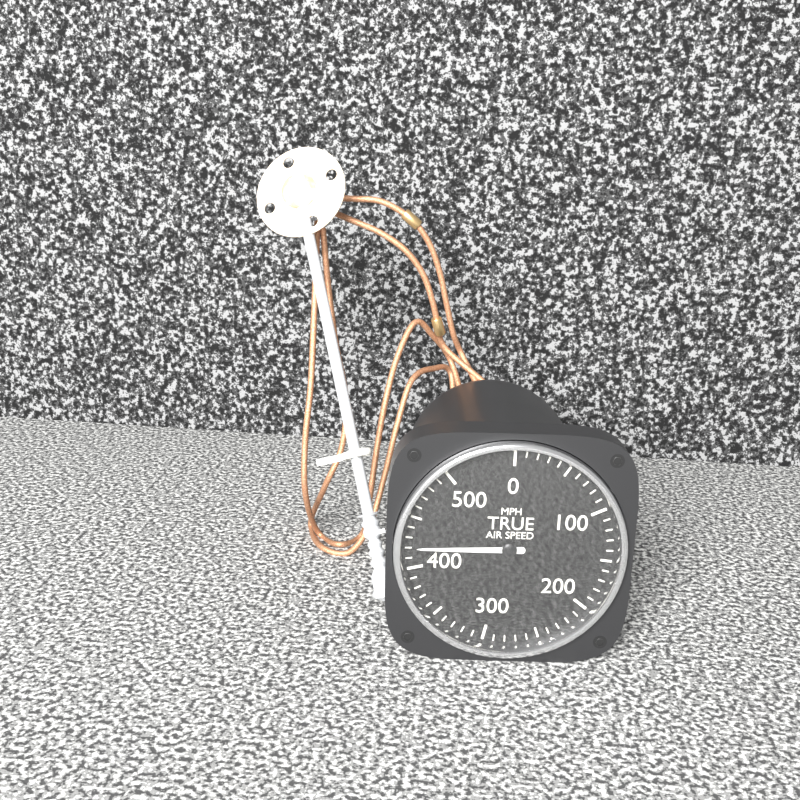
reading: 420 MPH
